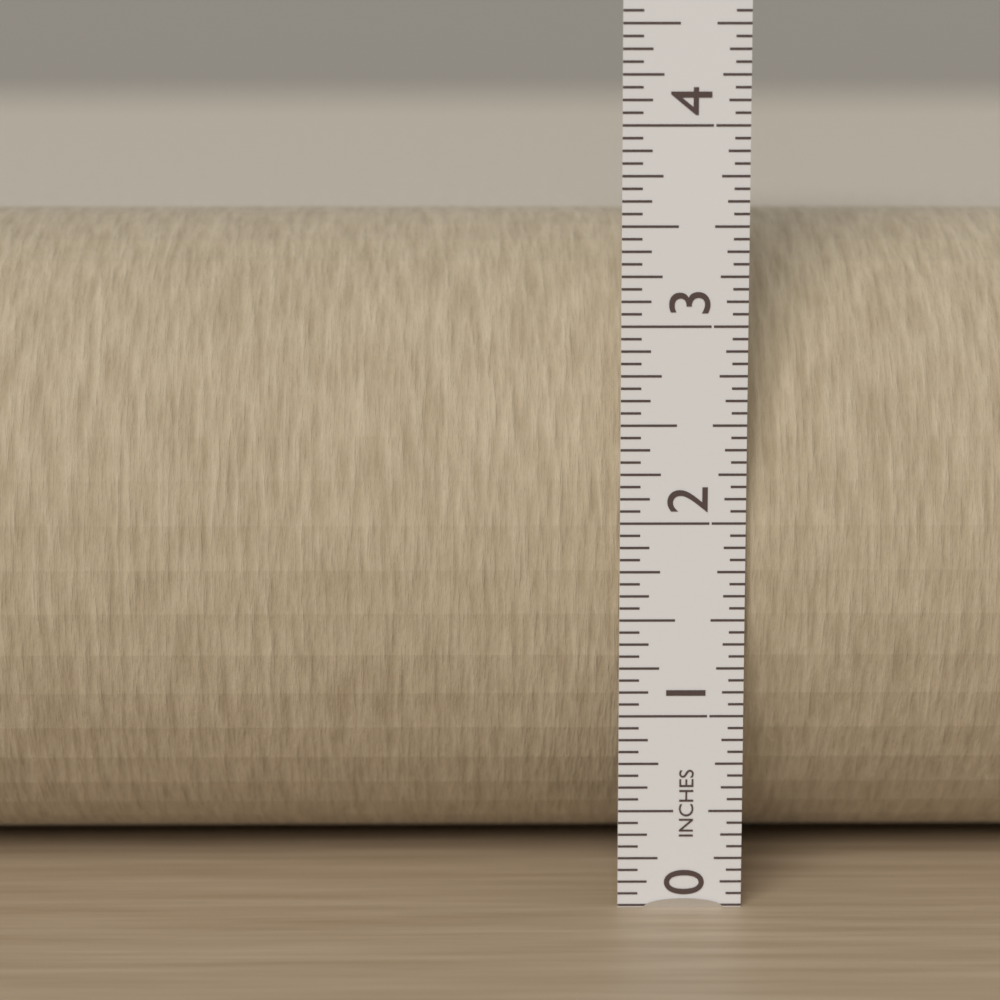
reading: 3.5000 in
